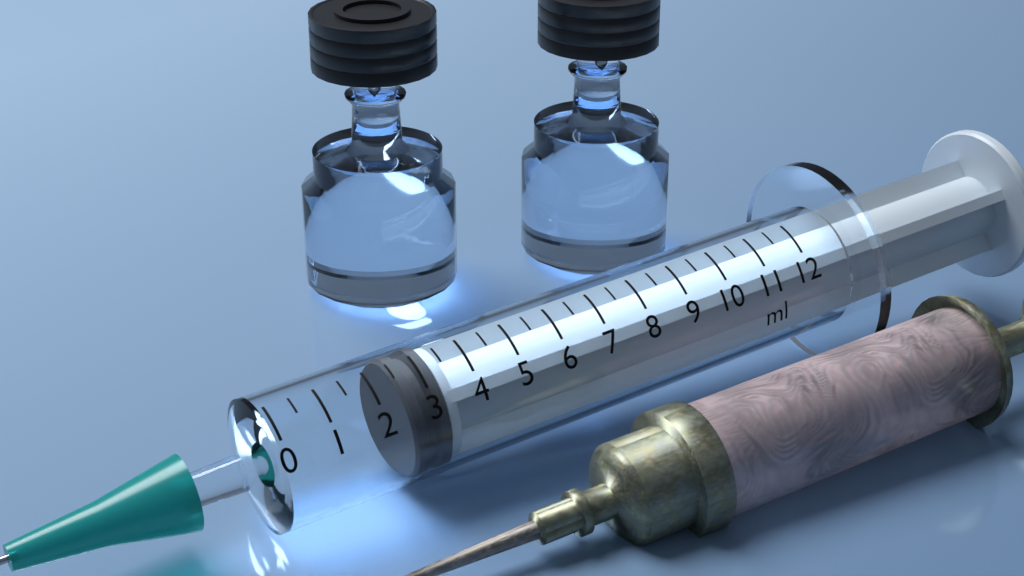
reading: 2.5 ml
